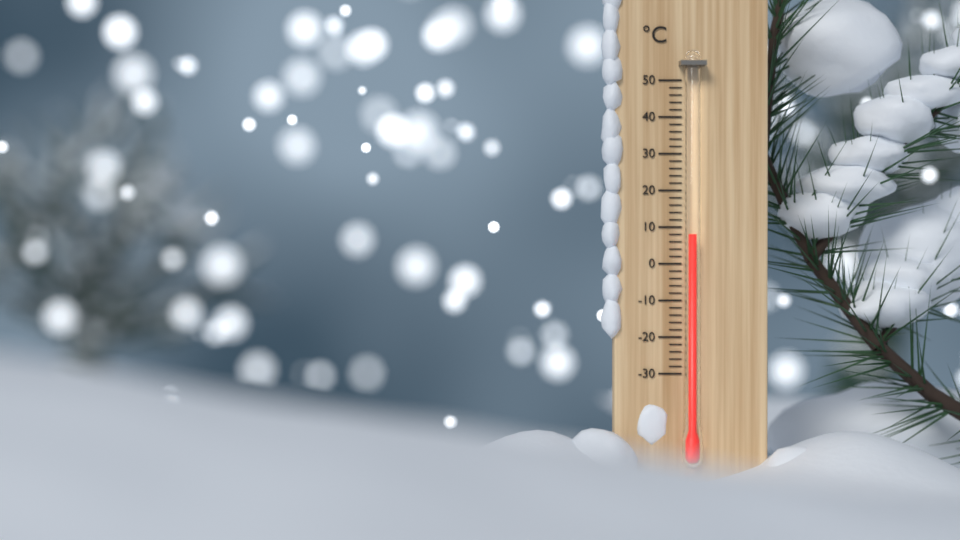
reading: 8 °C
